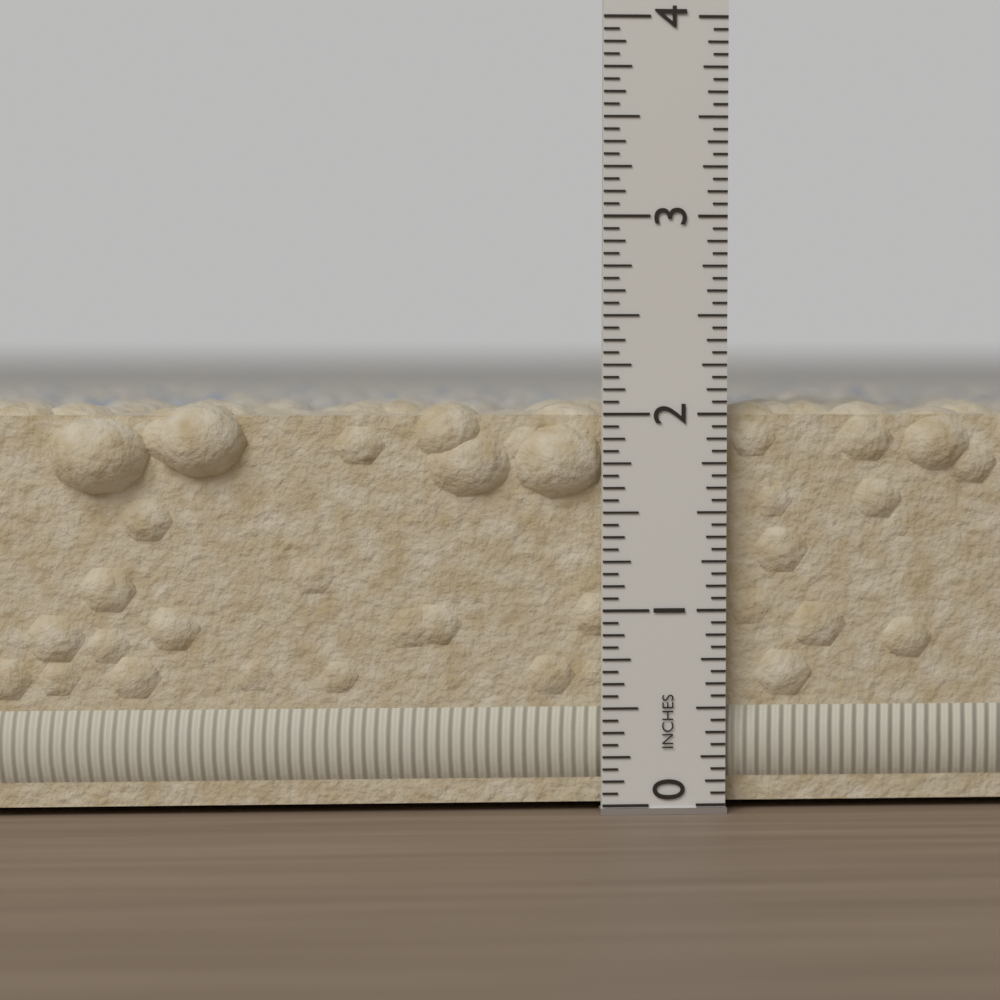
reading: 2.0625 in
